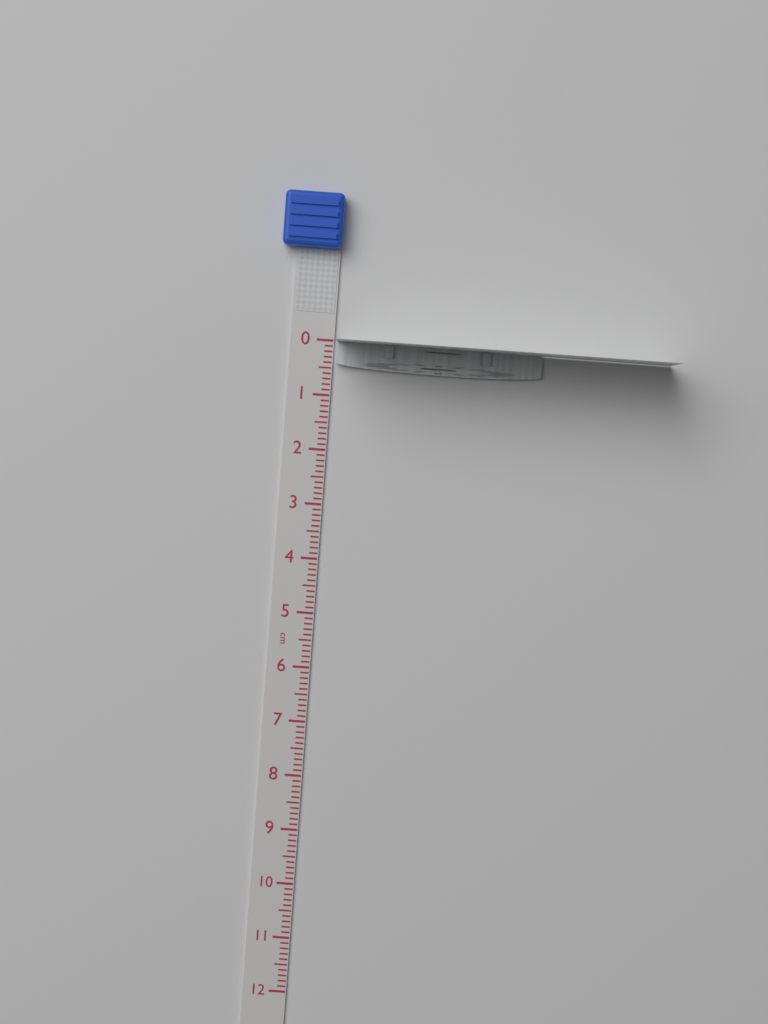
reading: 0.5 cm
